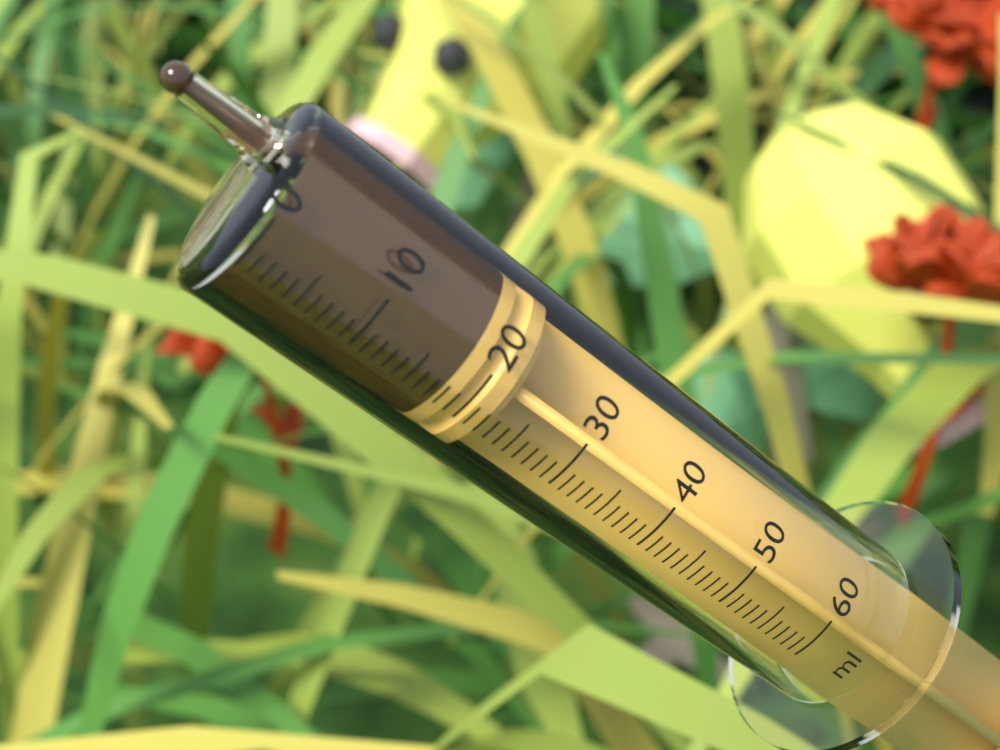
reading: 18 ml
